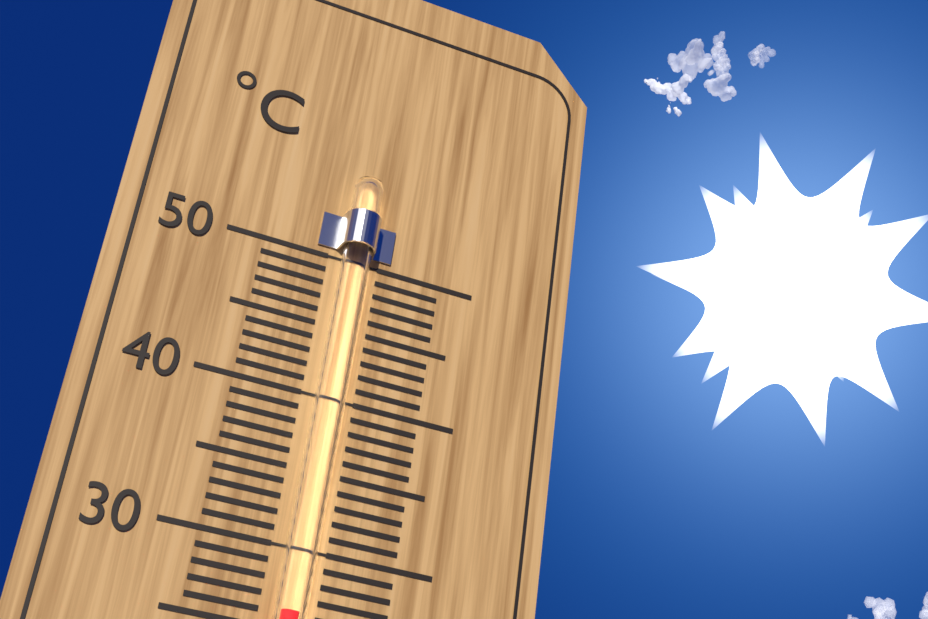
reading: 26 °C
